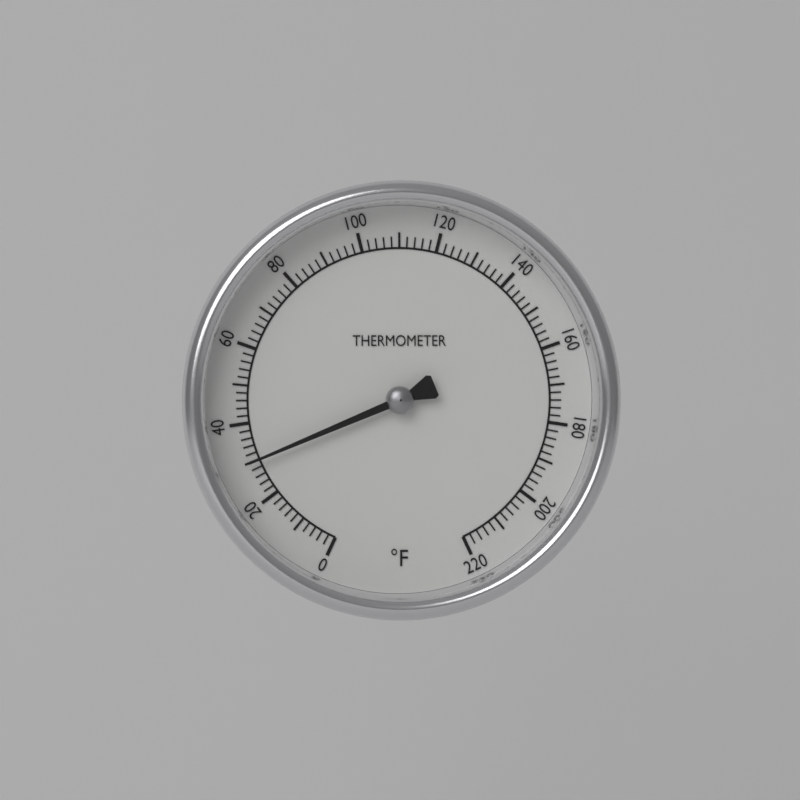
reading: 30 °F
